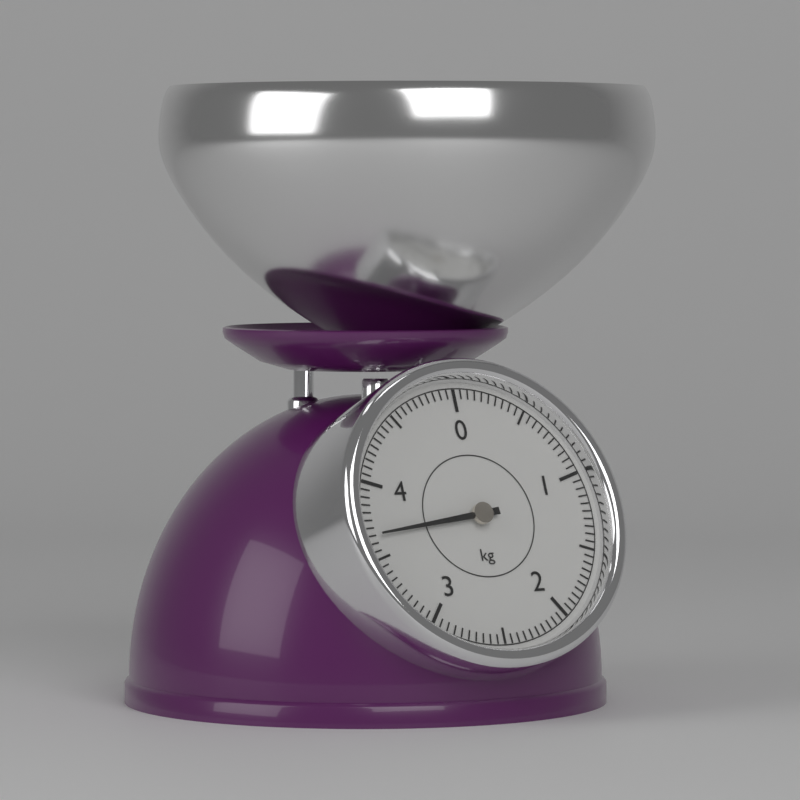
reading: 3.65 kg
